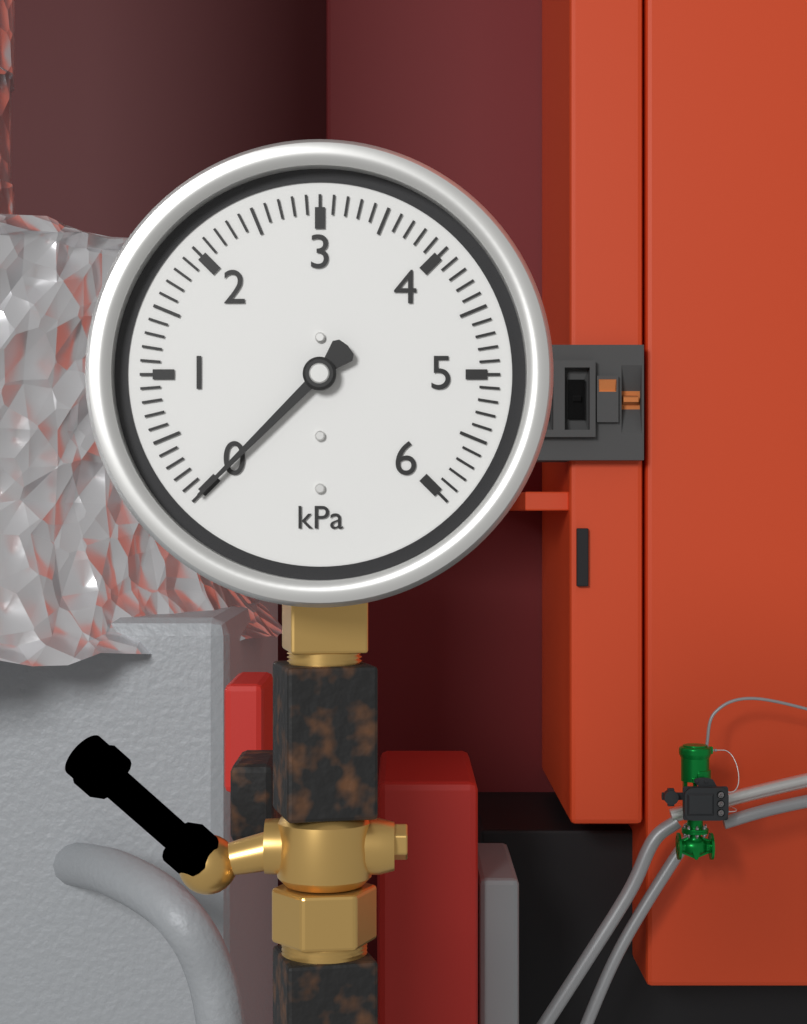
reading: 0.0 kPa
